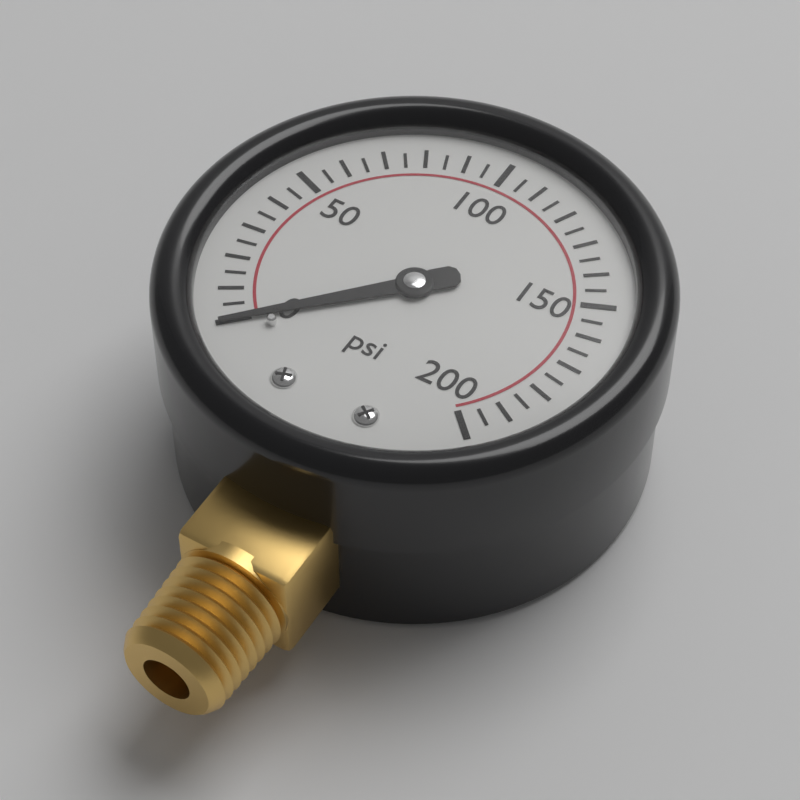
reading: 0 psi
